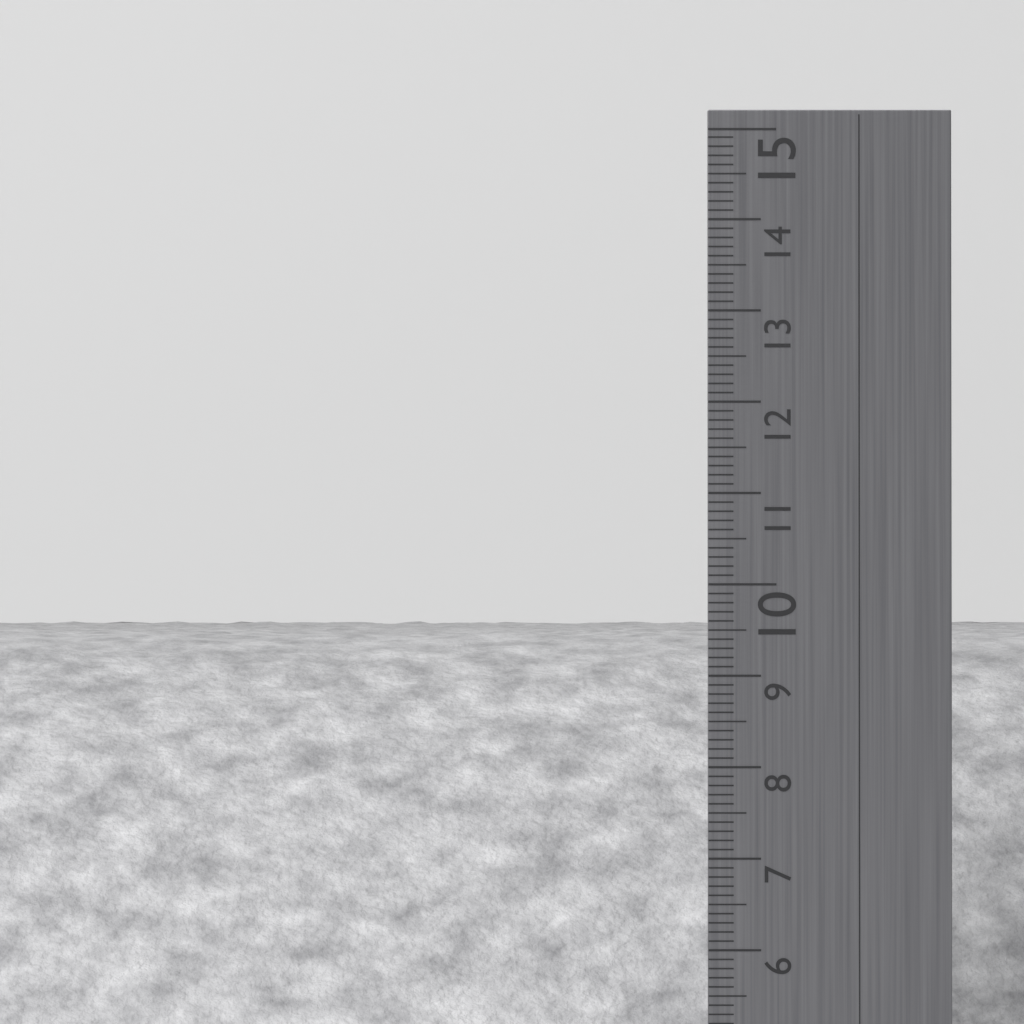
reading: 9.4 cm
